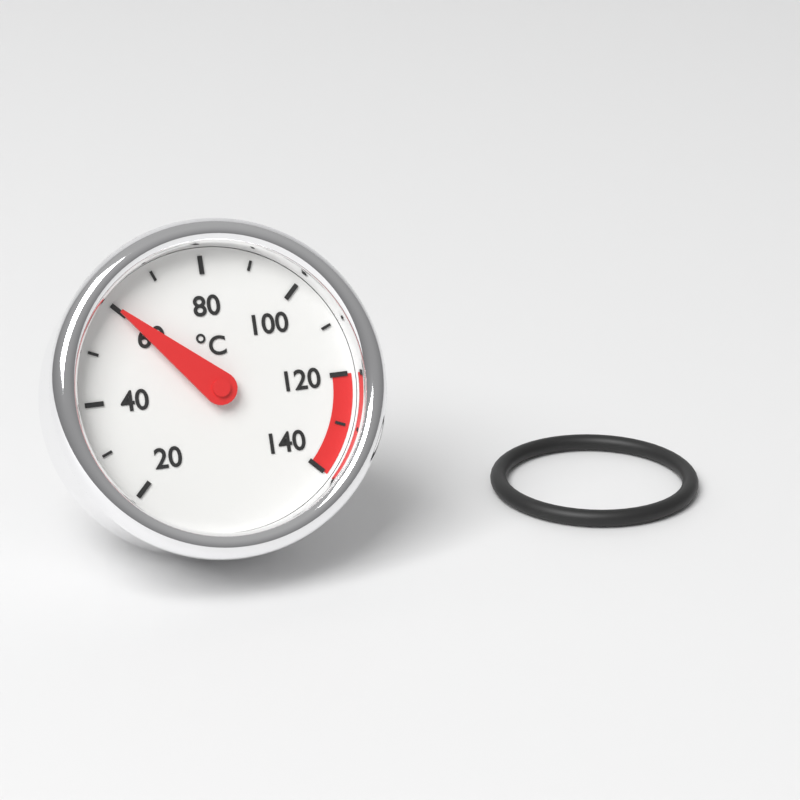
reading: 60 °C
